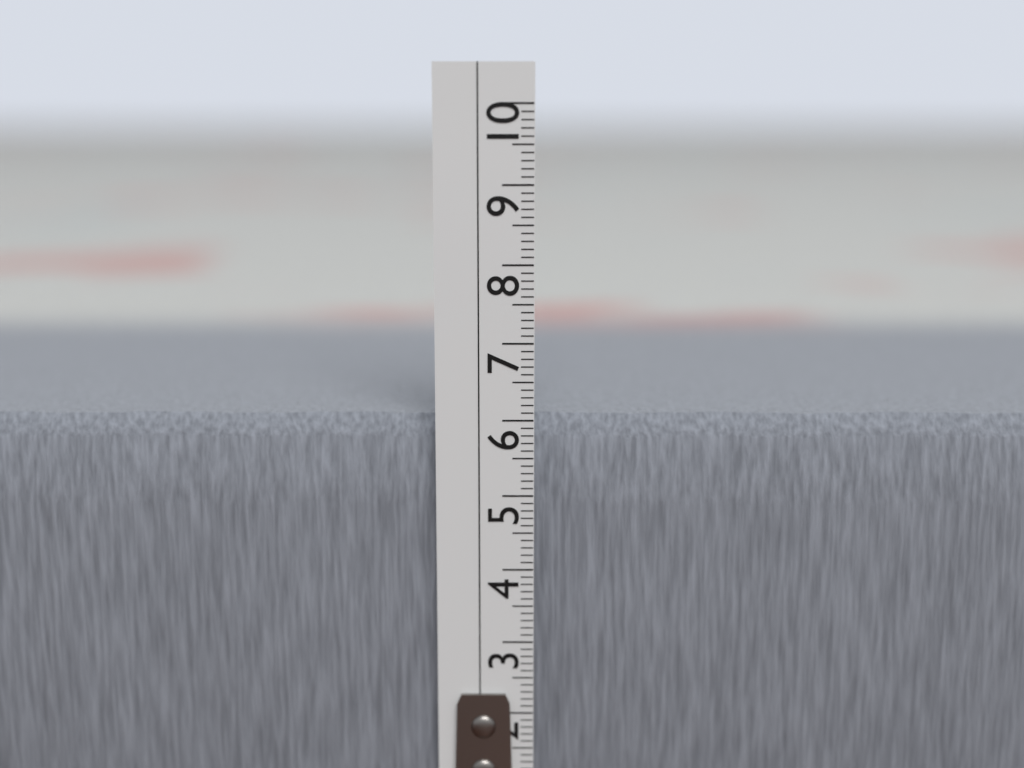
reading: 6.0 cm
